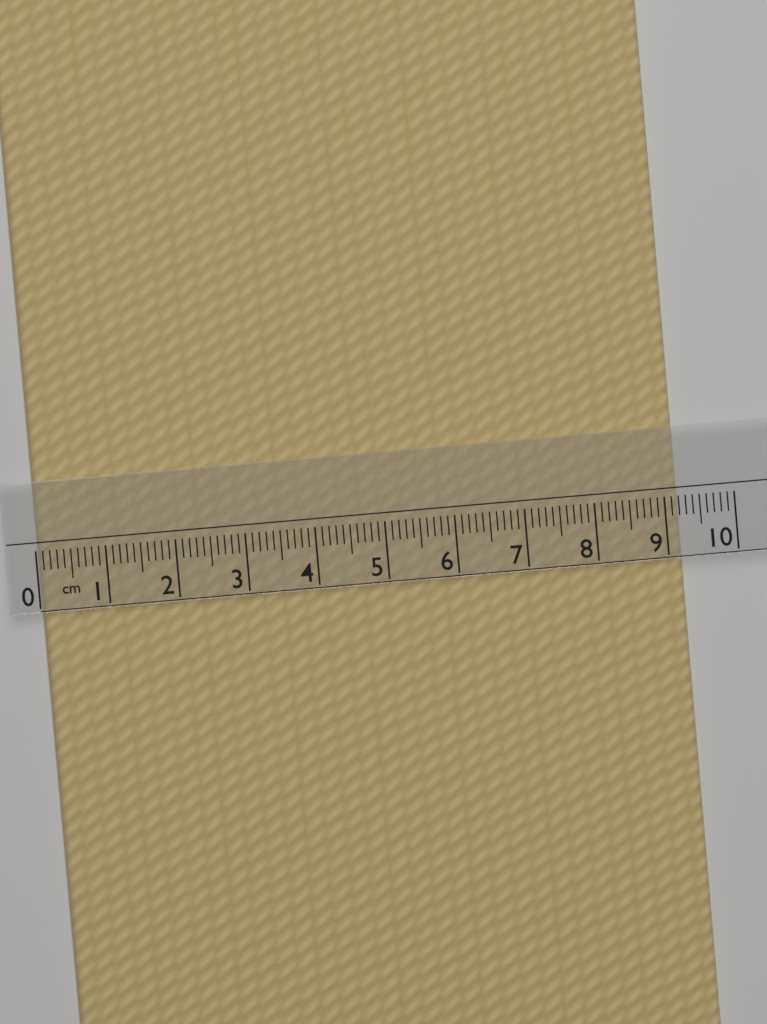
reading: 9.2 cm
